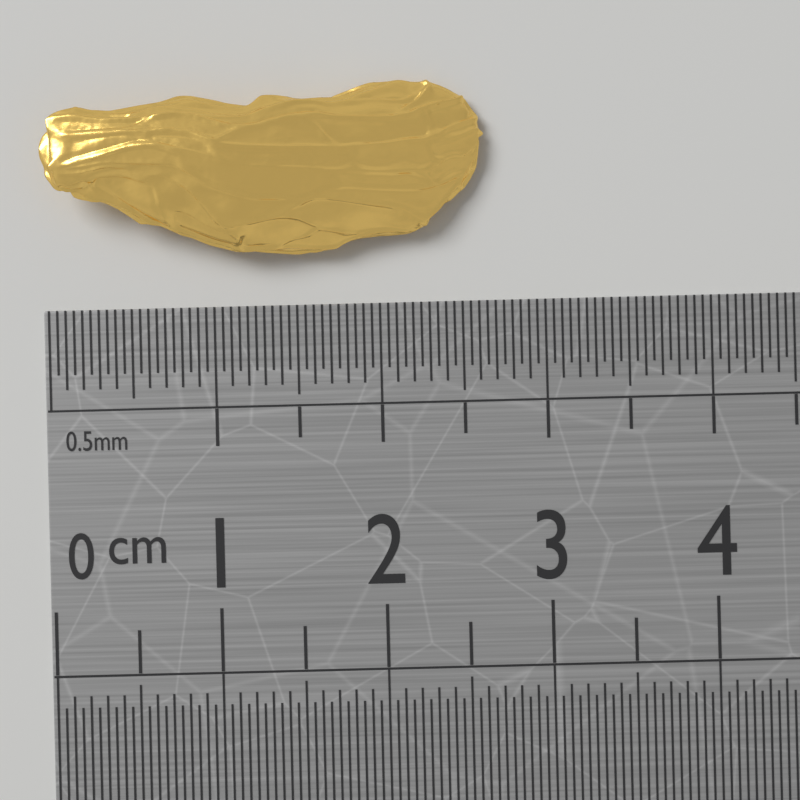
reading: 2.65 cm
